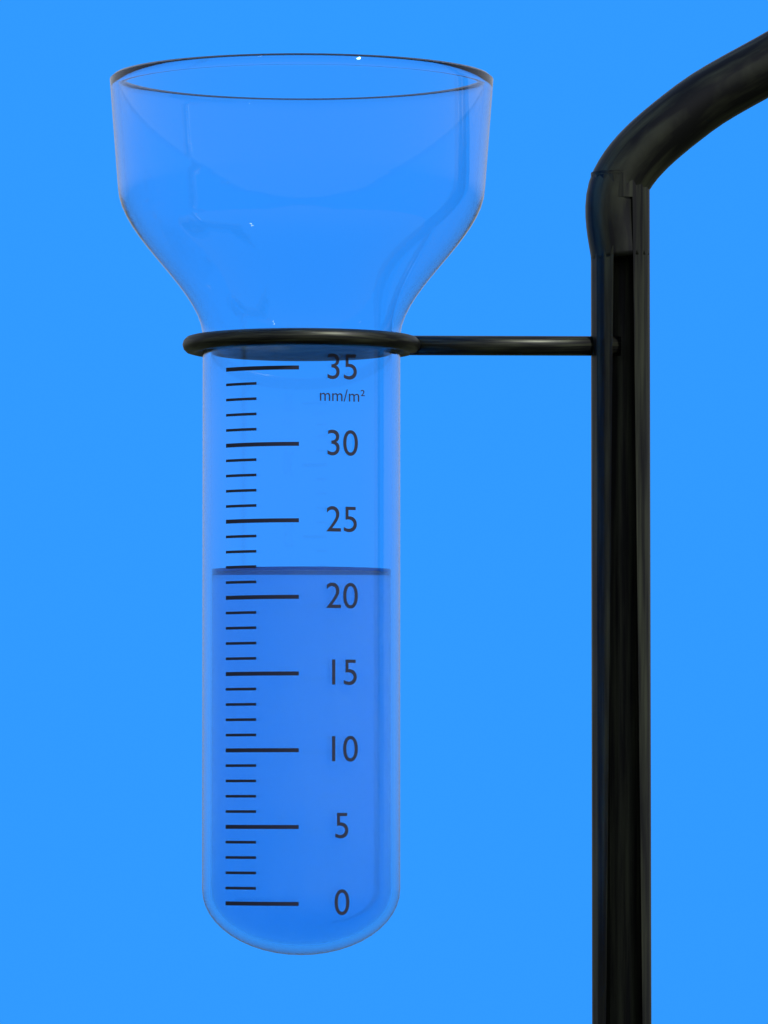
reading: 22 mm/m²
